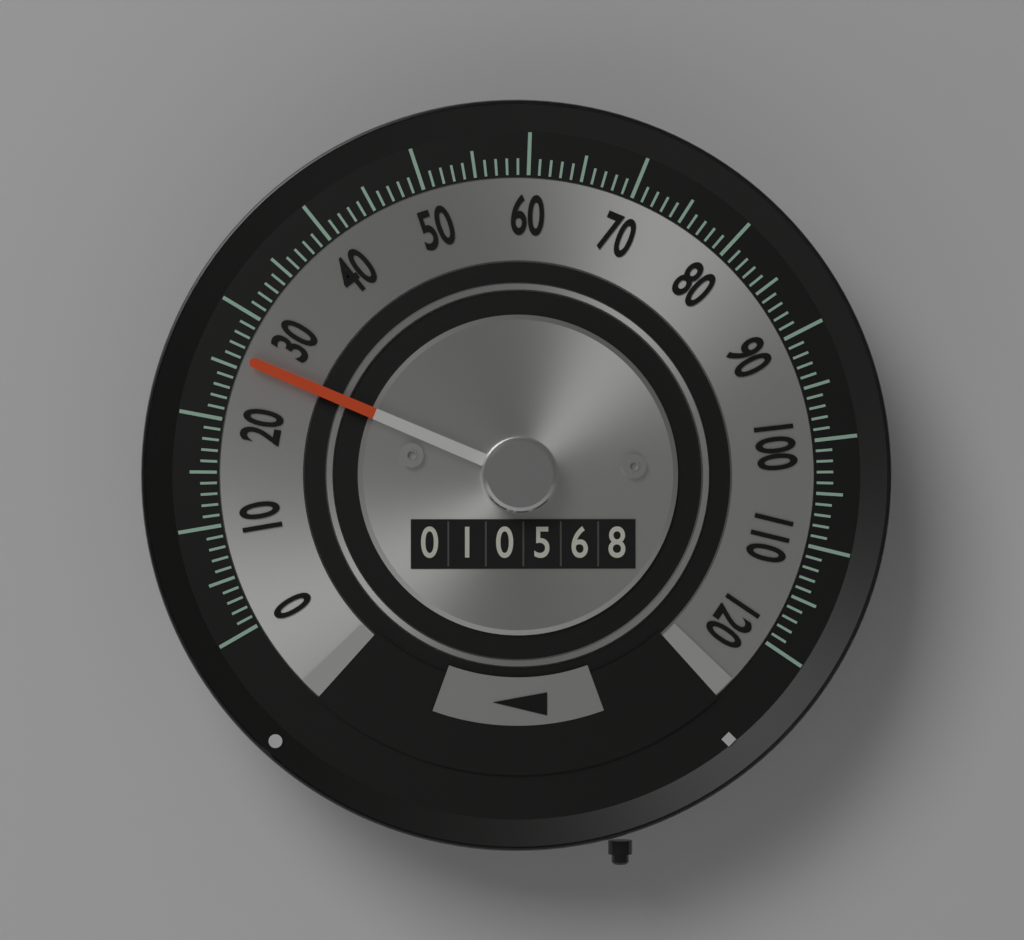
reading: 26 (no unit)
